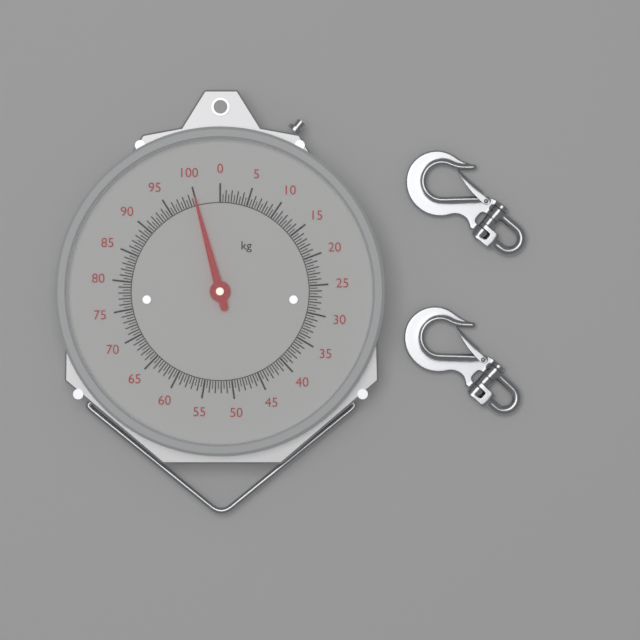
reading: 100.0 kg
